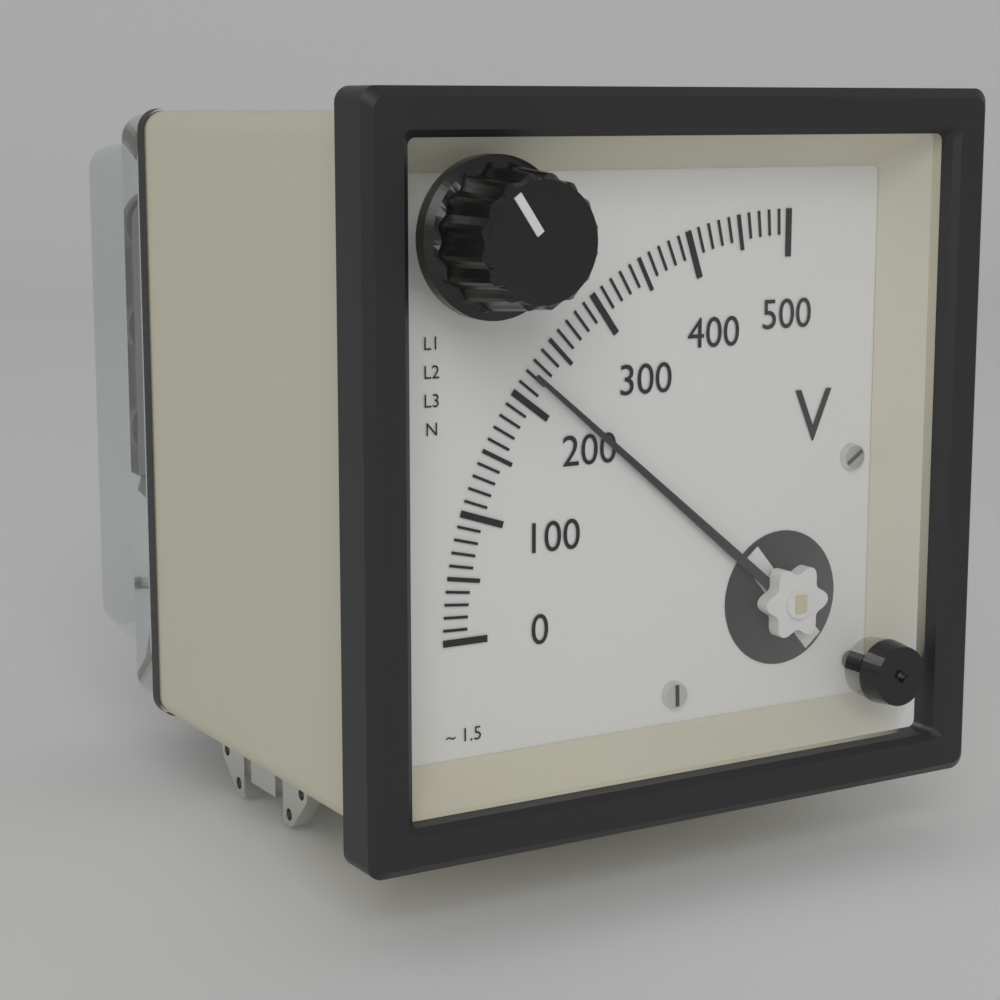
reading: 220 V
